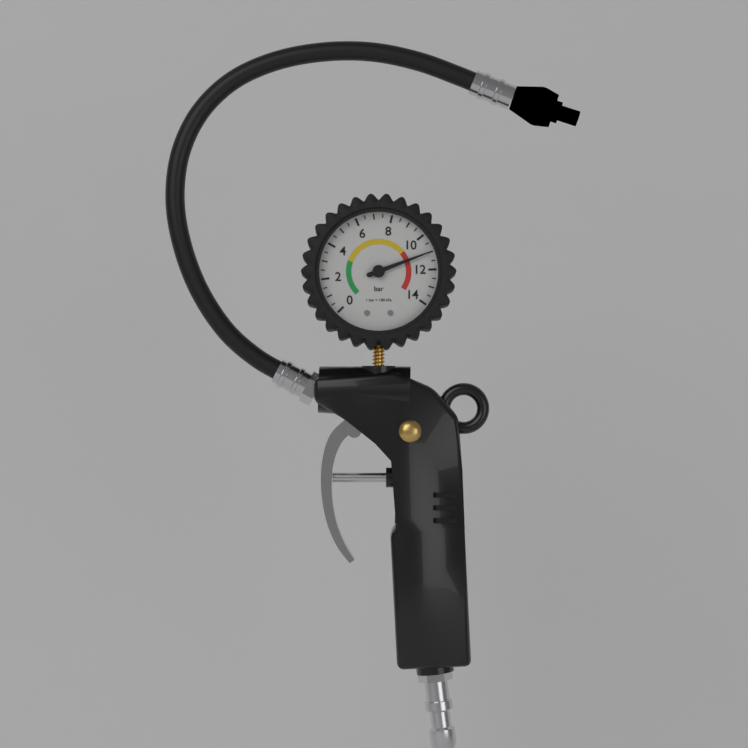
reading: 11.0 bar
